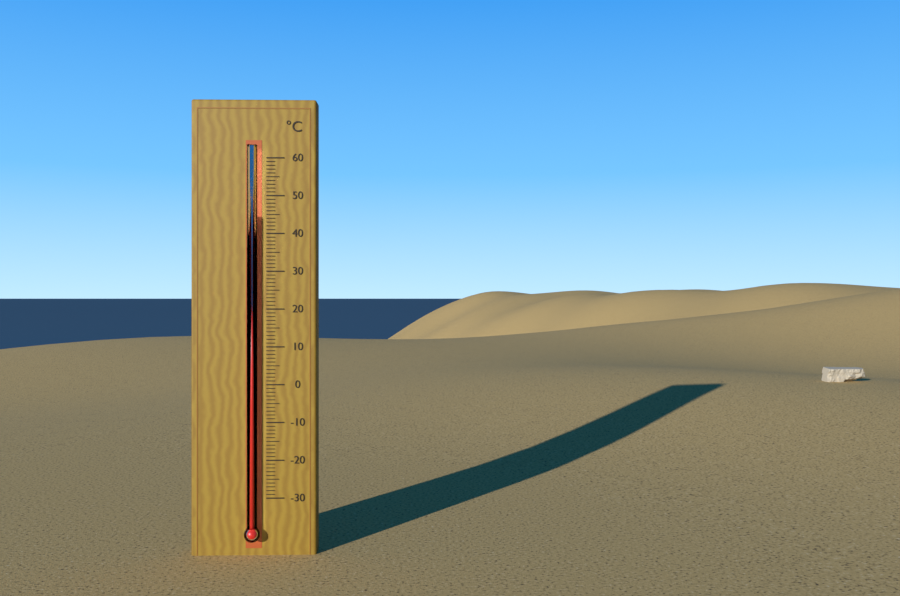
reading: 45 °C
